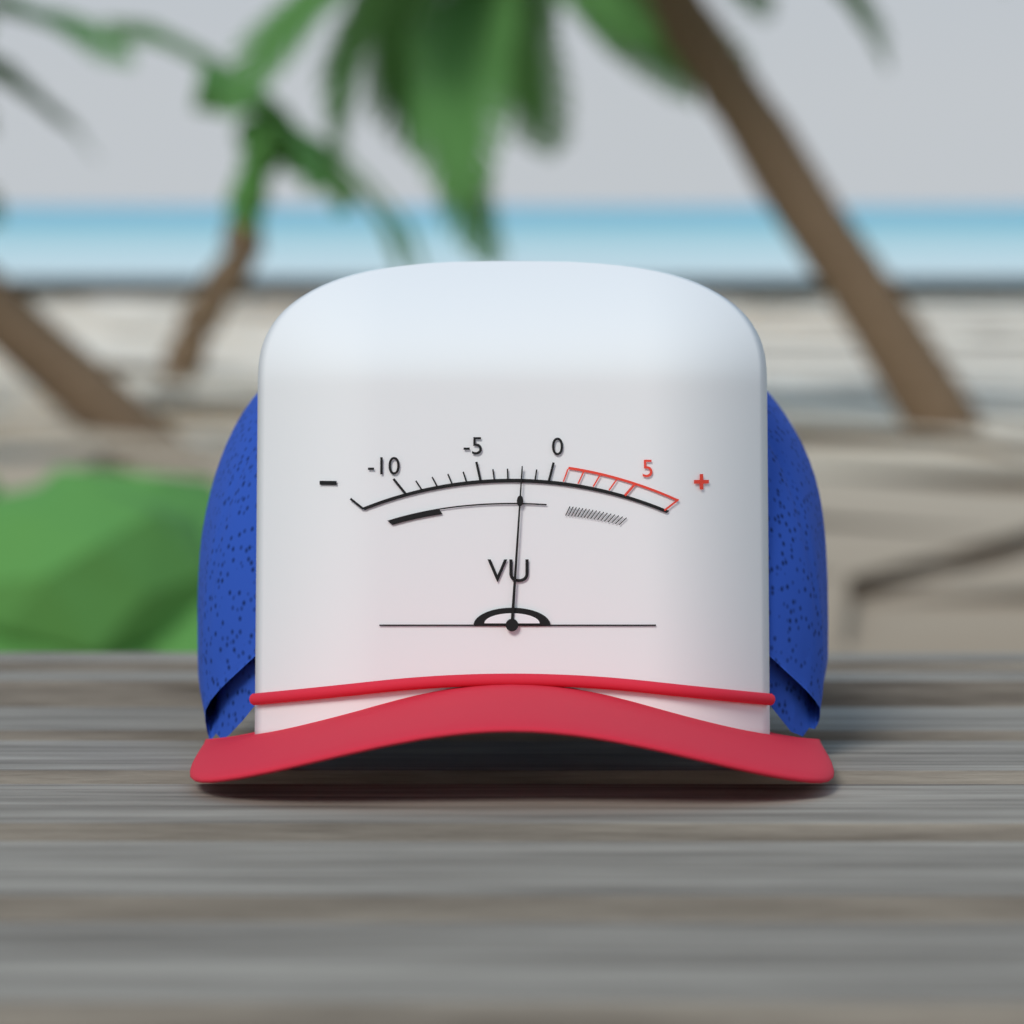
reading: -2 VU
